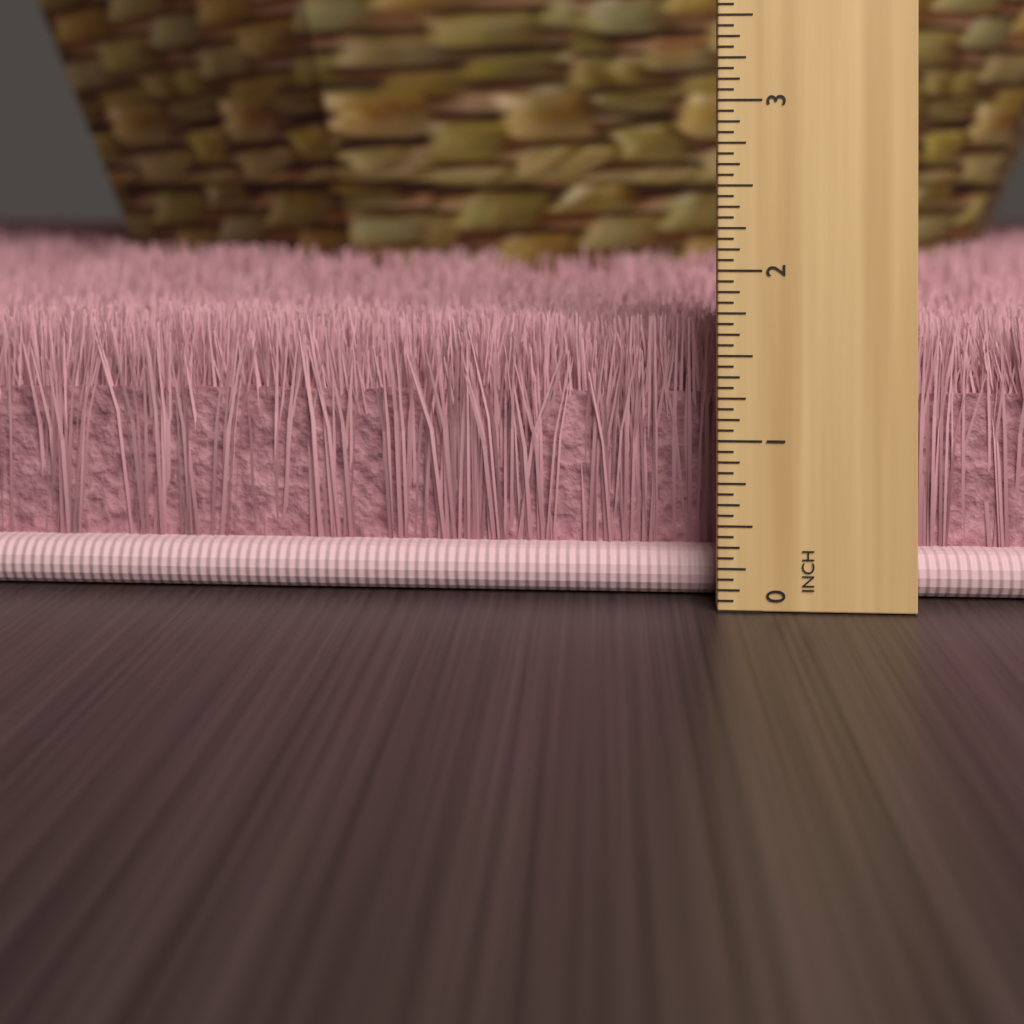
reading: 1.6875 inch
